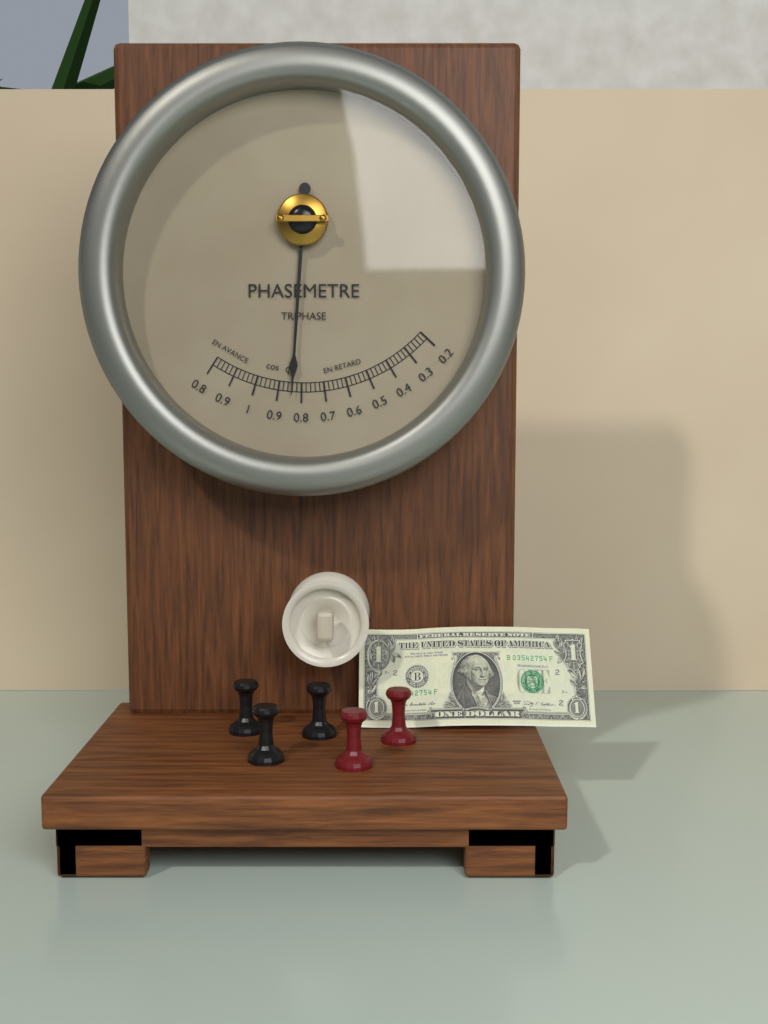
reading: 0.84 cos φ
